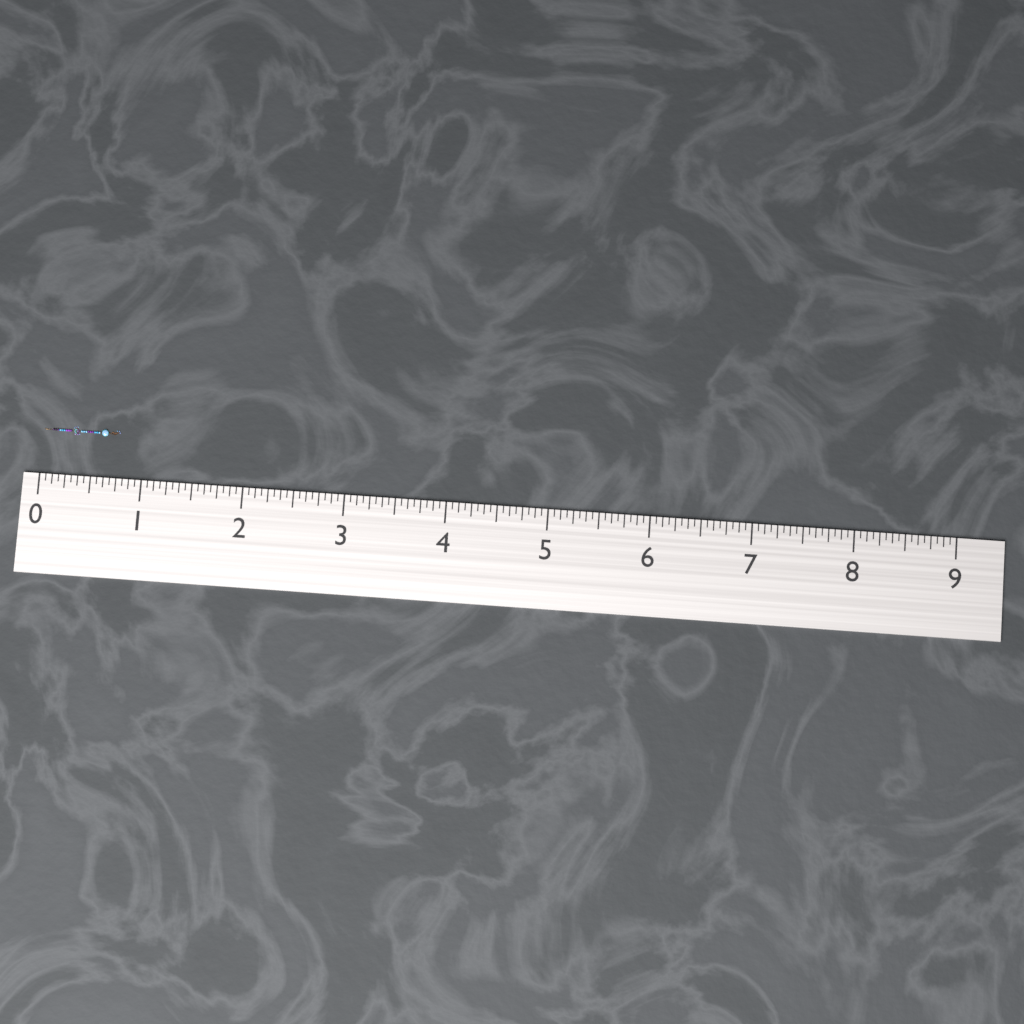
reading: 0.7500 (no unit)
